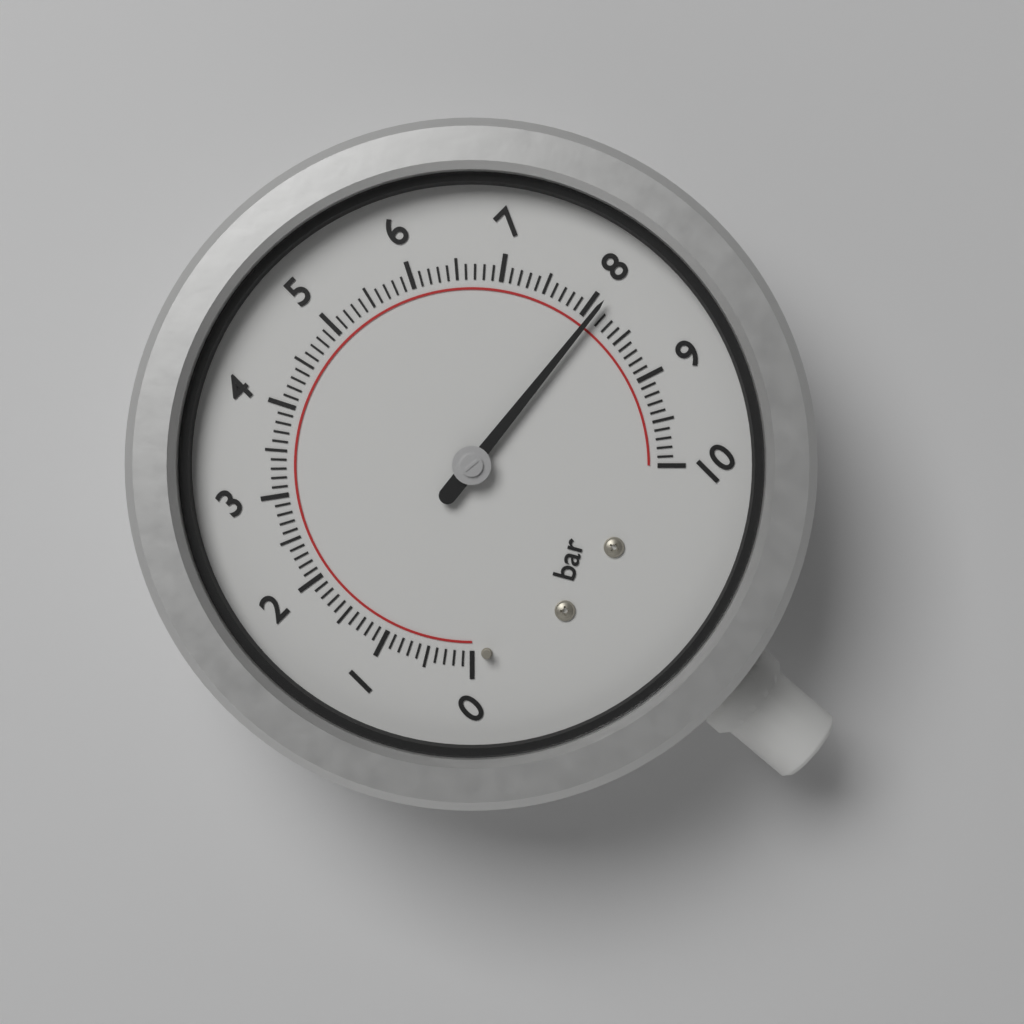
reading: 8.1 bar
